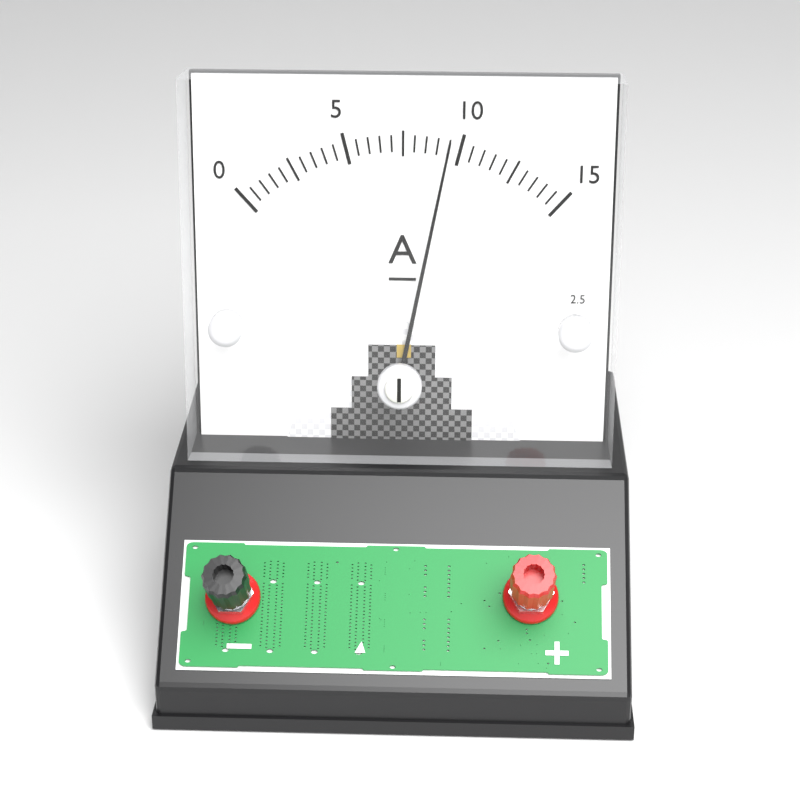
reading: 9.5 A
